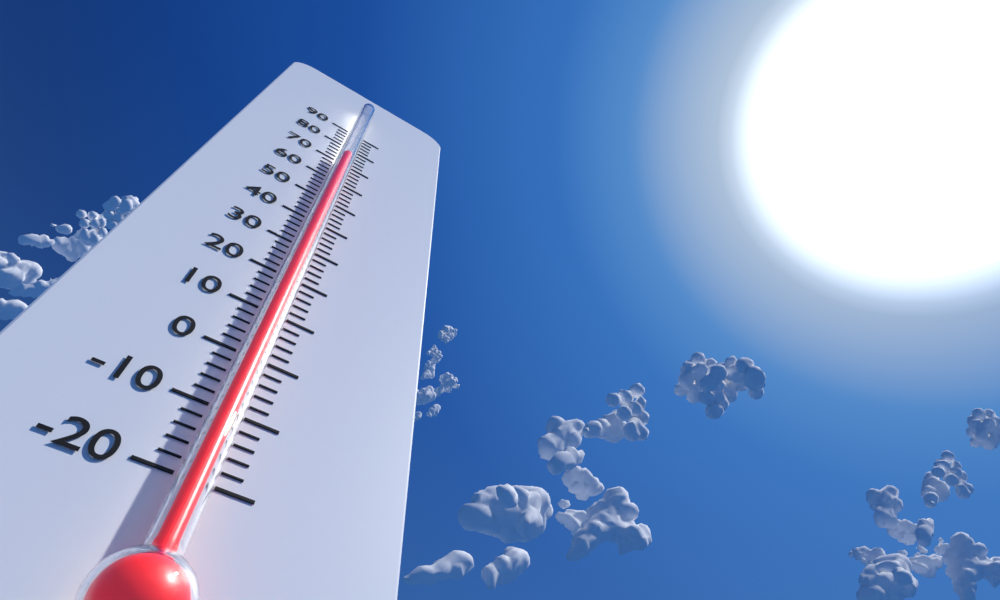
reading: 70 (no unit)
